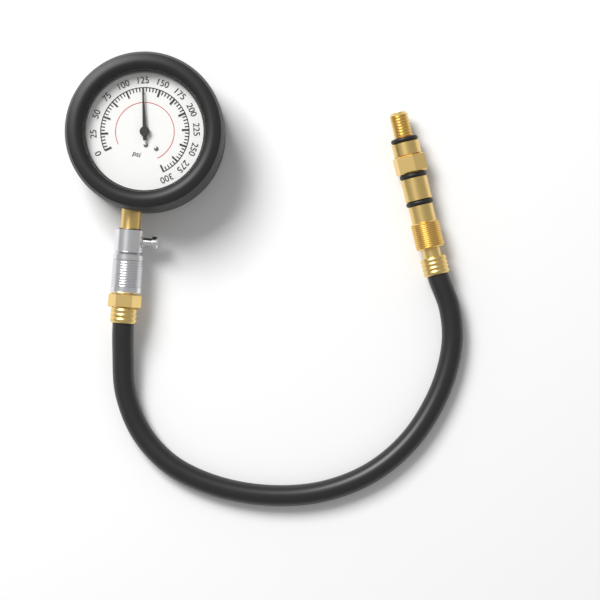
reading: 125 psi
